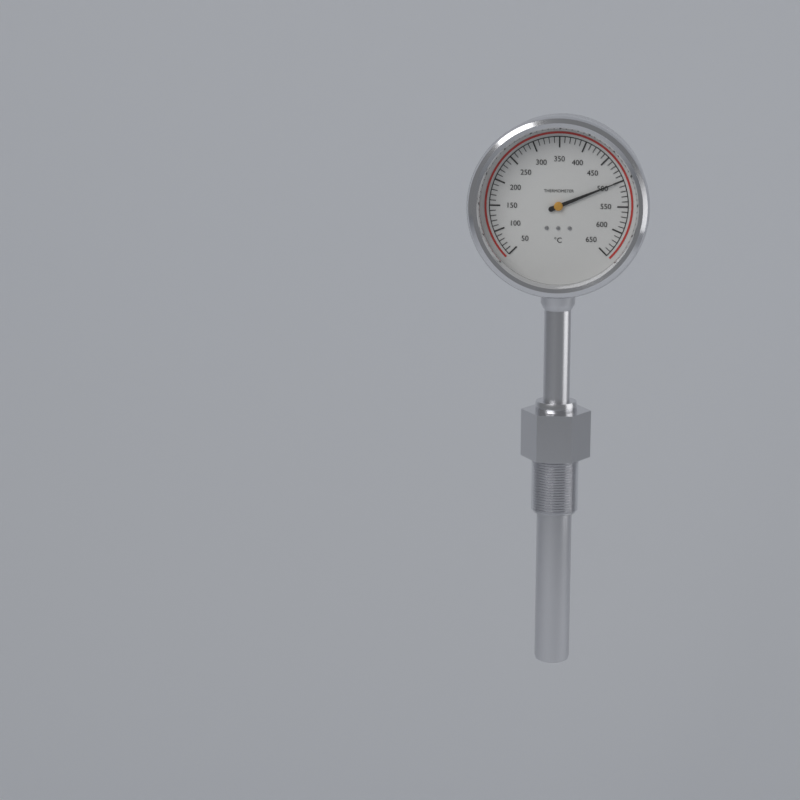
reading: 500 °C
